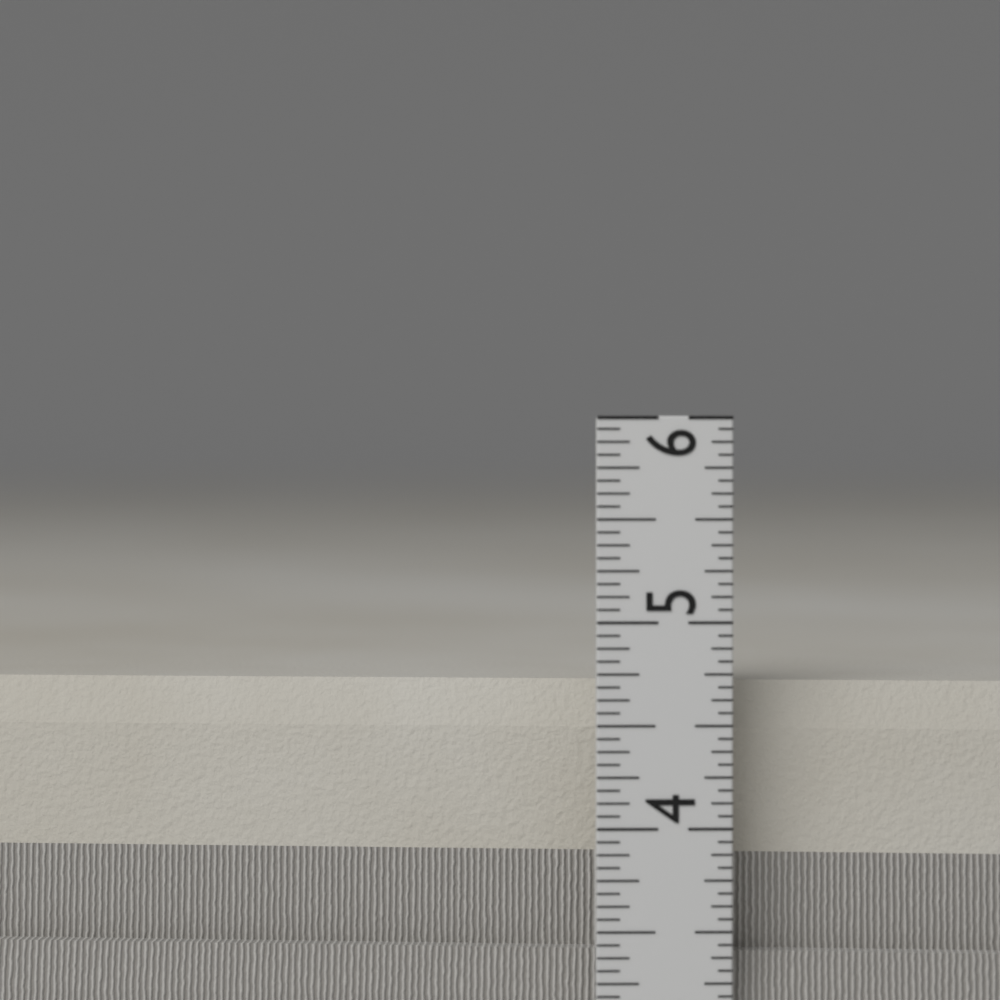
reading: 4.6875 in
